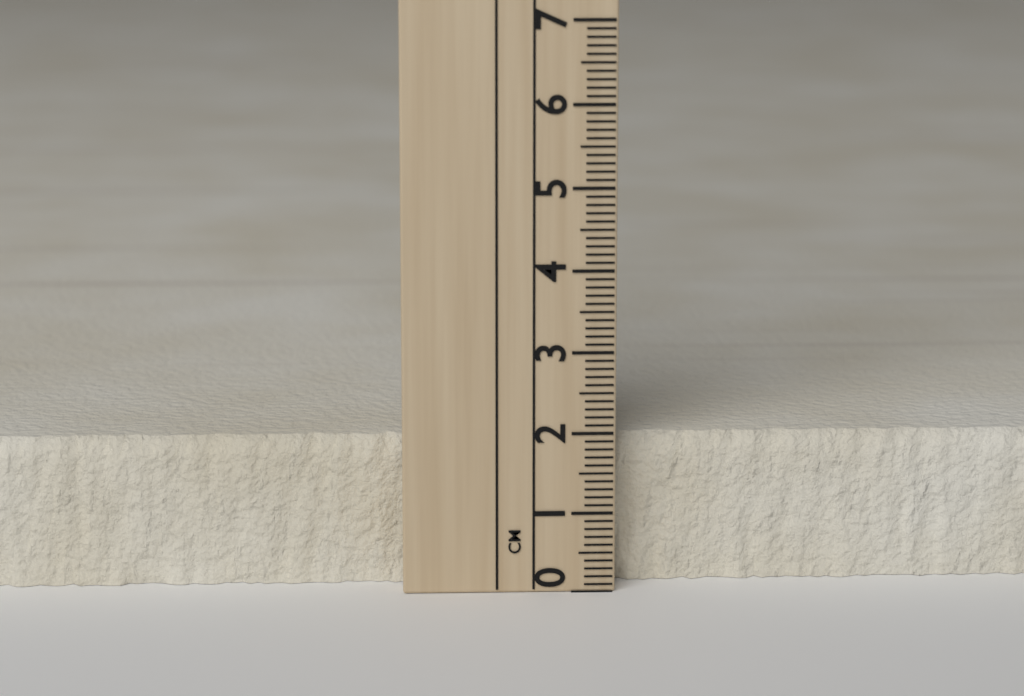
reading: 1.9 cm
